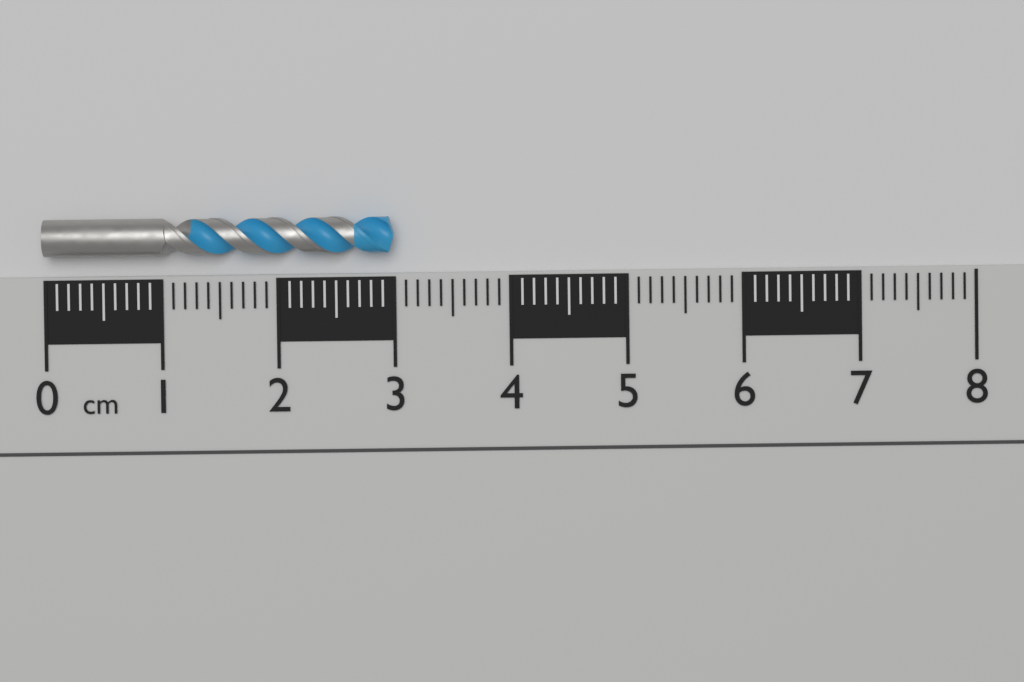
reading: 3.0 cm
